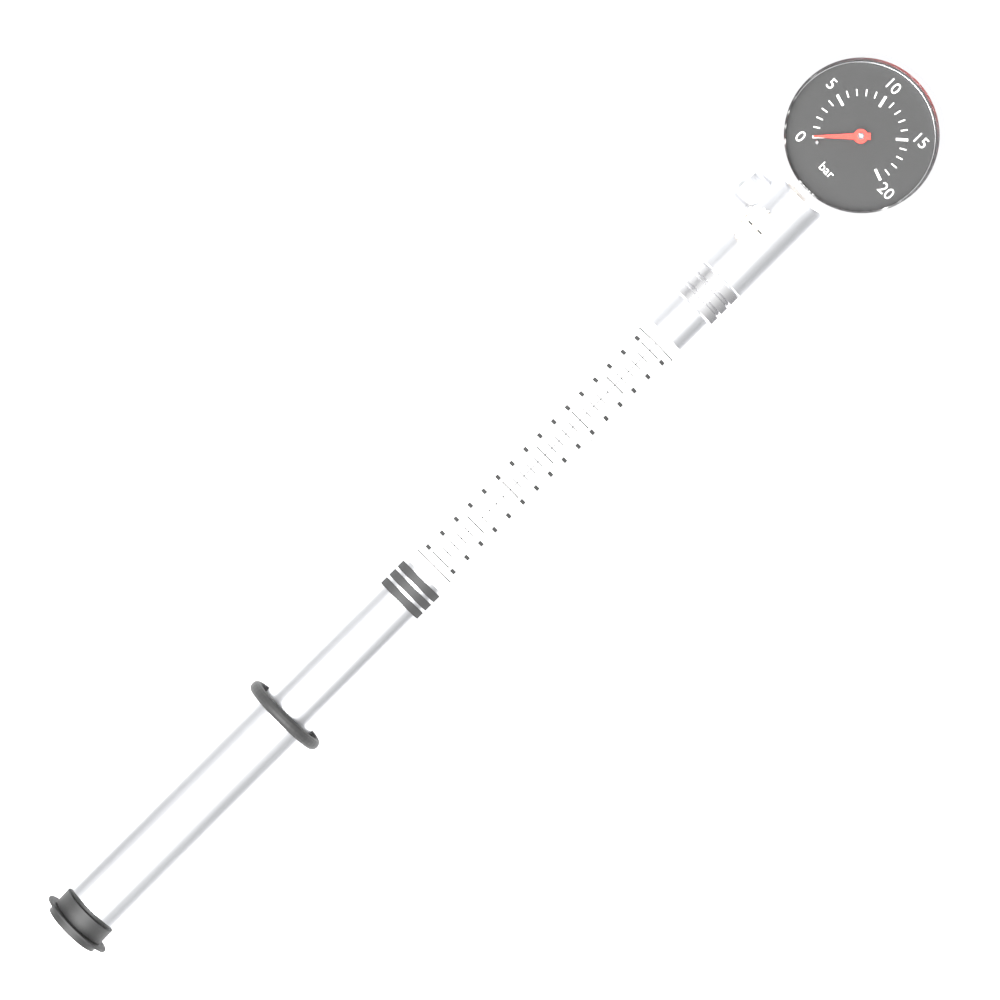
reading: 0 bar
